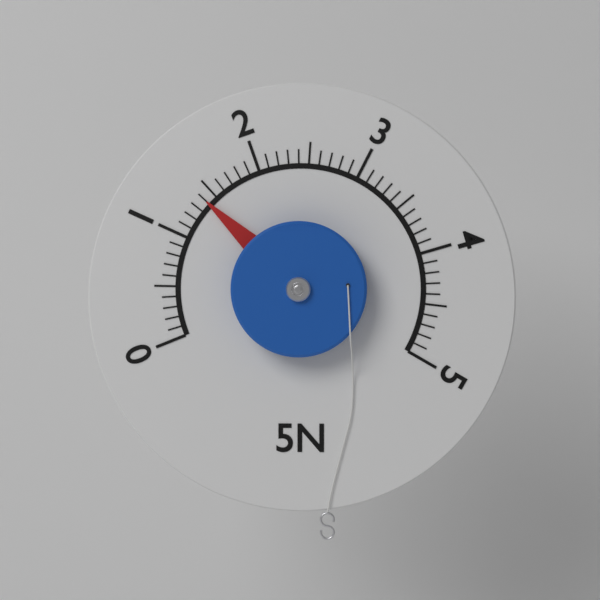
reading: 1.4 N
